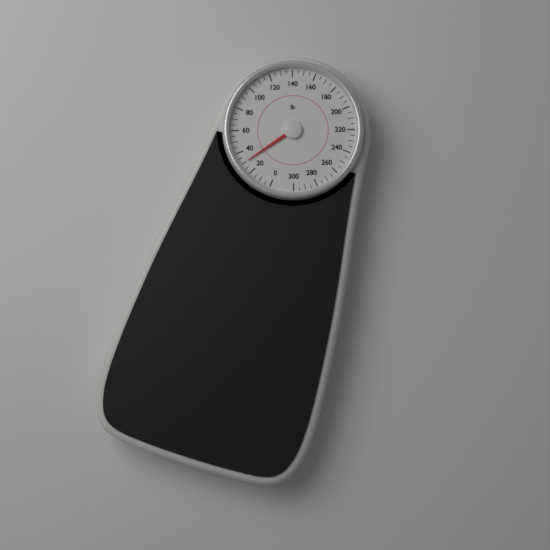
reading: 30 lb
